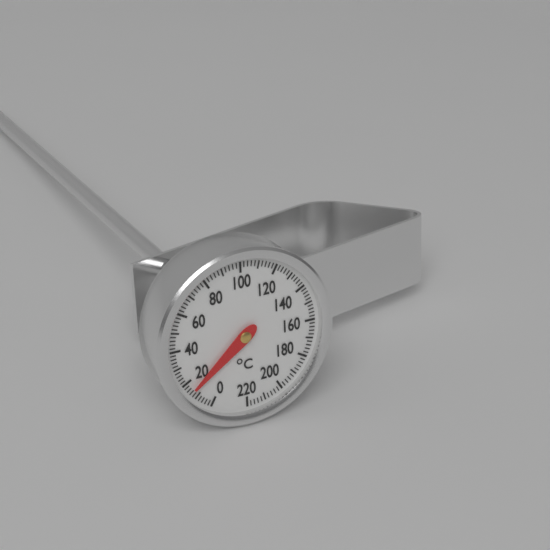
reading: 14 °C
